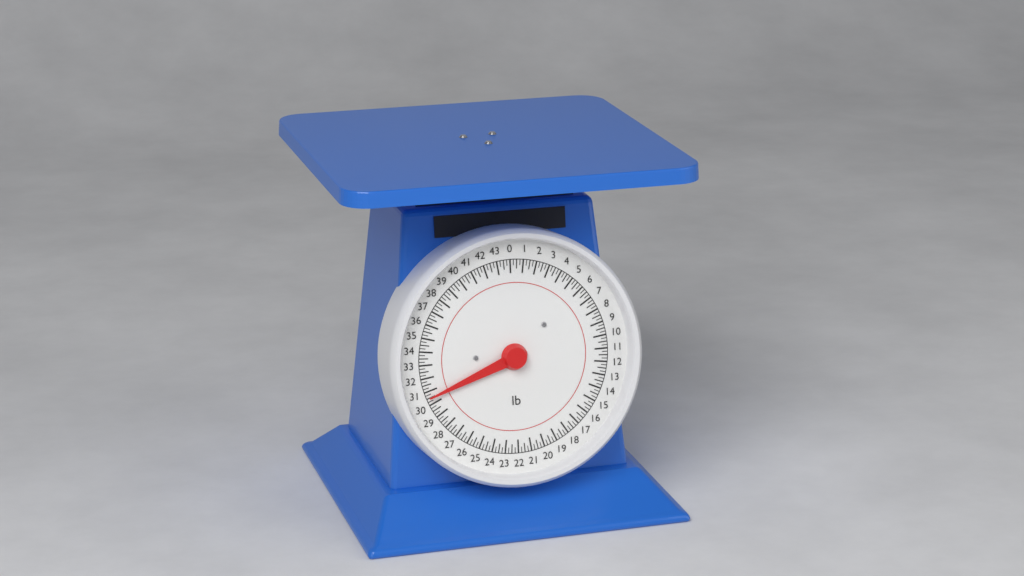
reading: 30.50 lb
